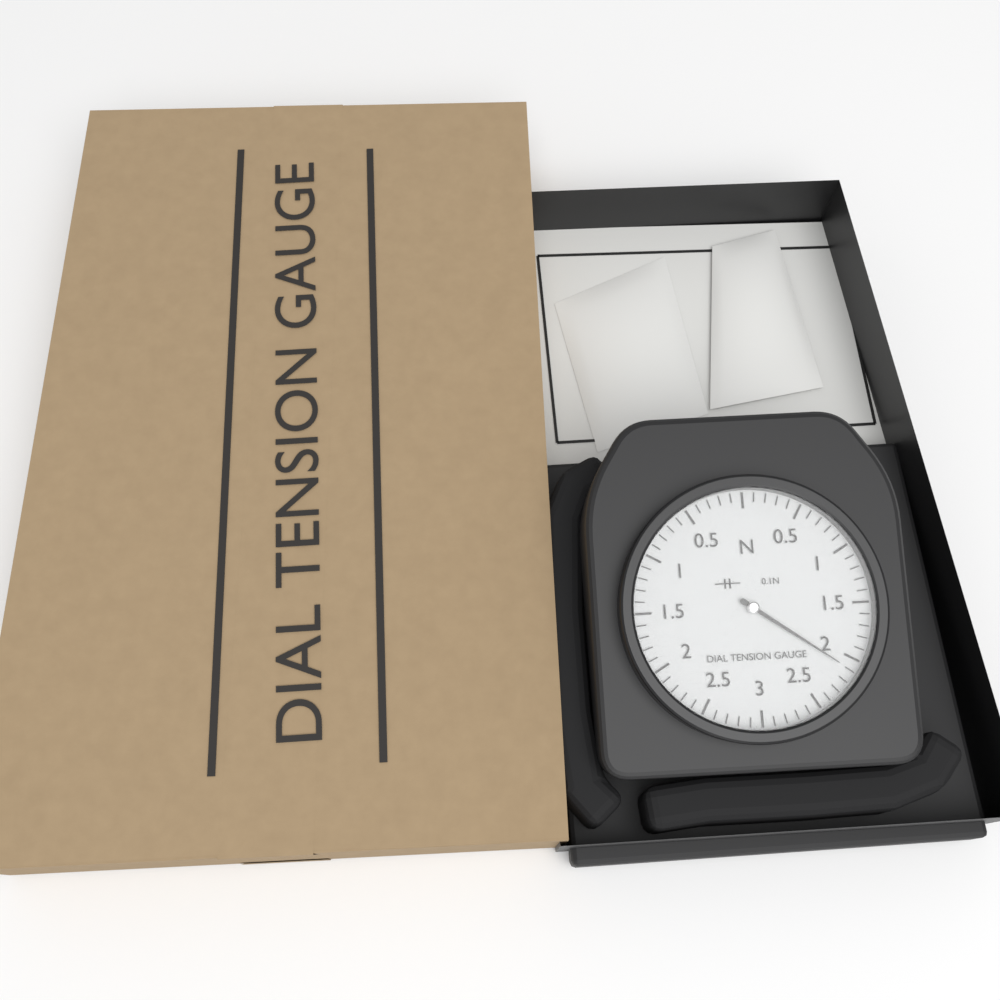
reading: 2.1 N
